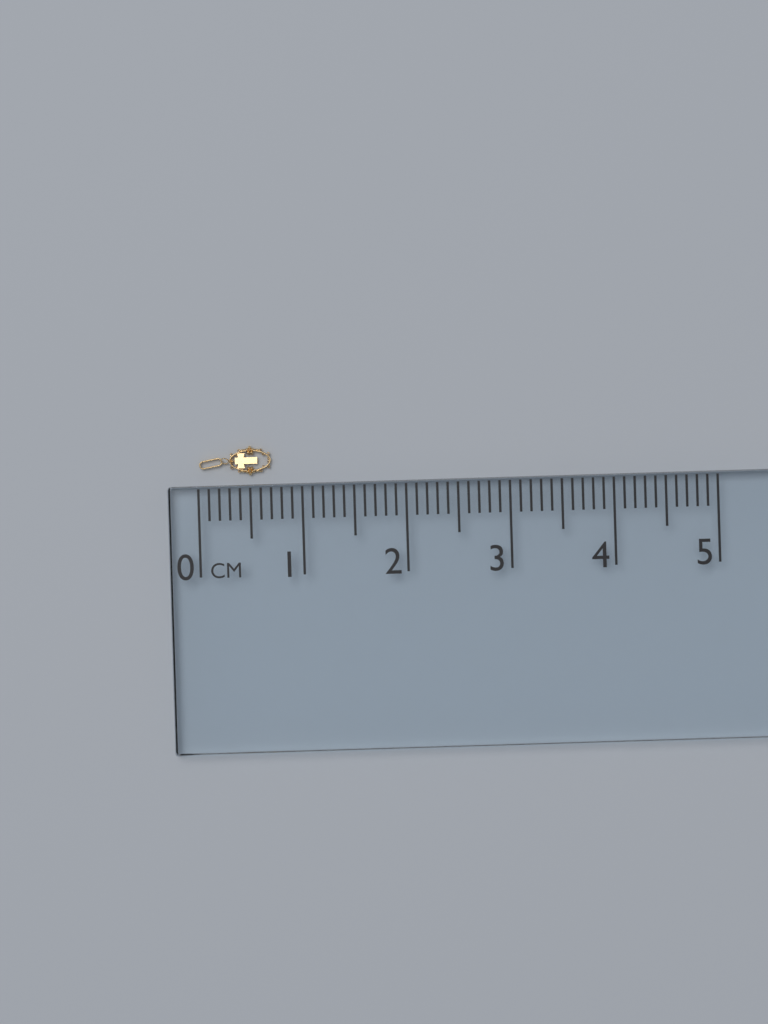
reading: 0.7 cm
